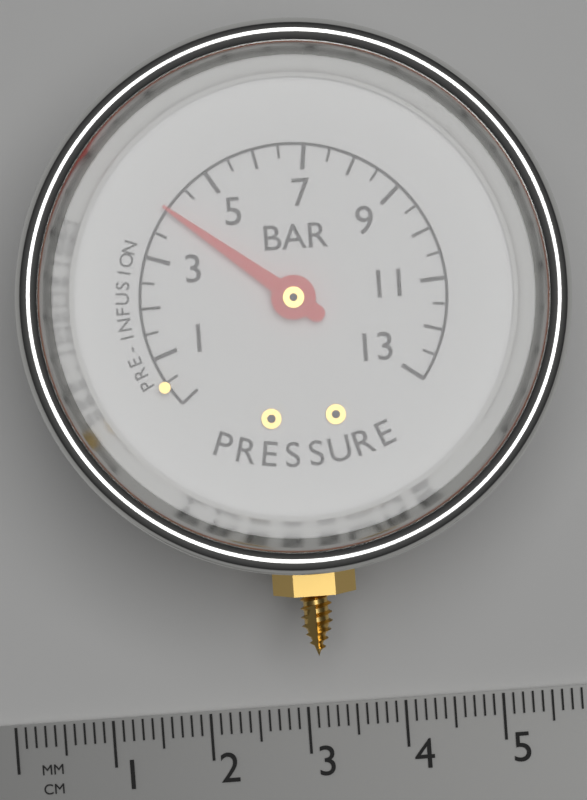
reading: 4.0 bar
